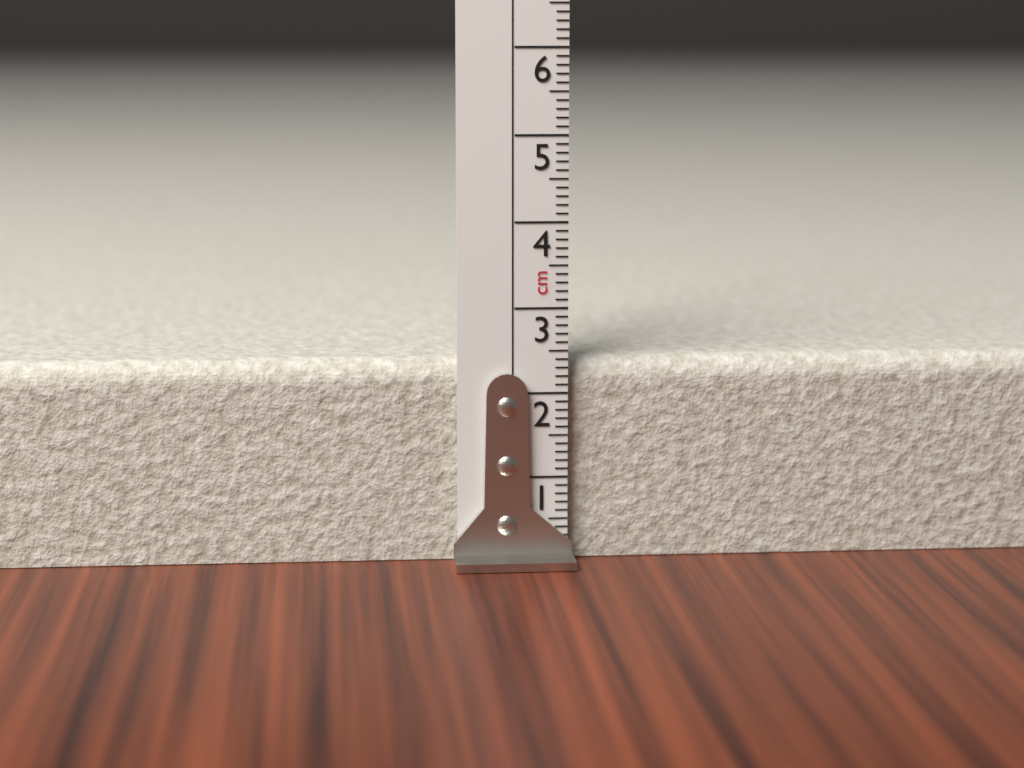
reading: 2.4 cm
